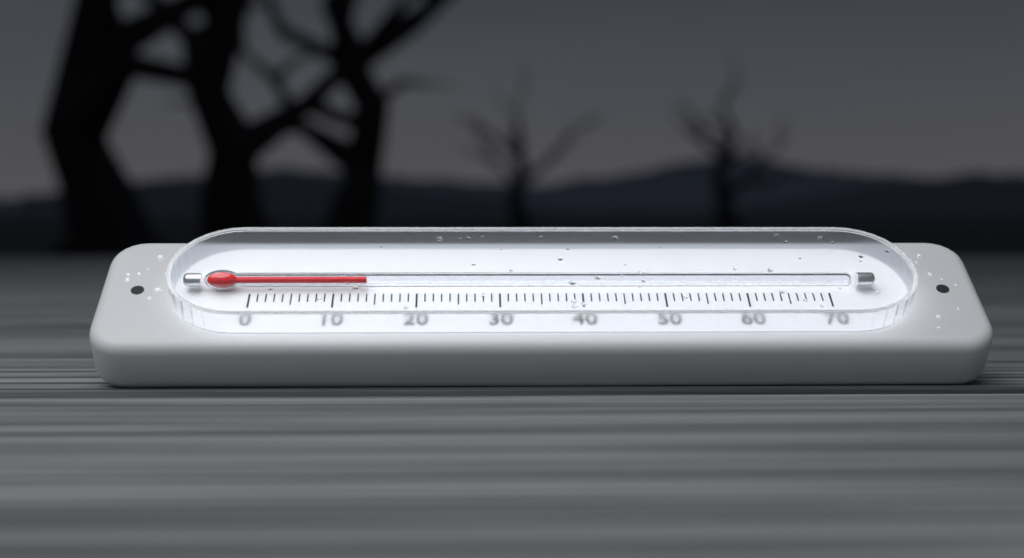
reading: 14 (no unit)
